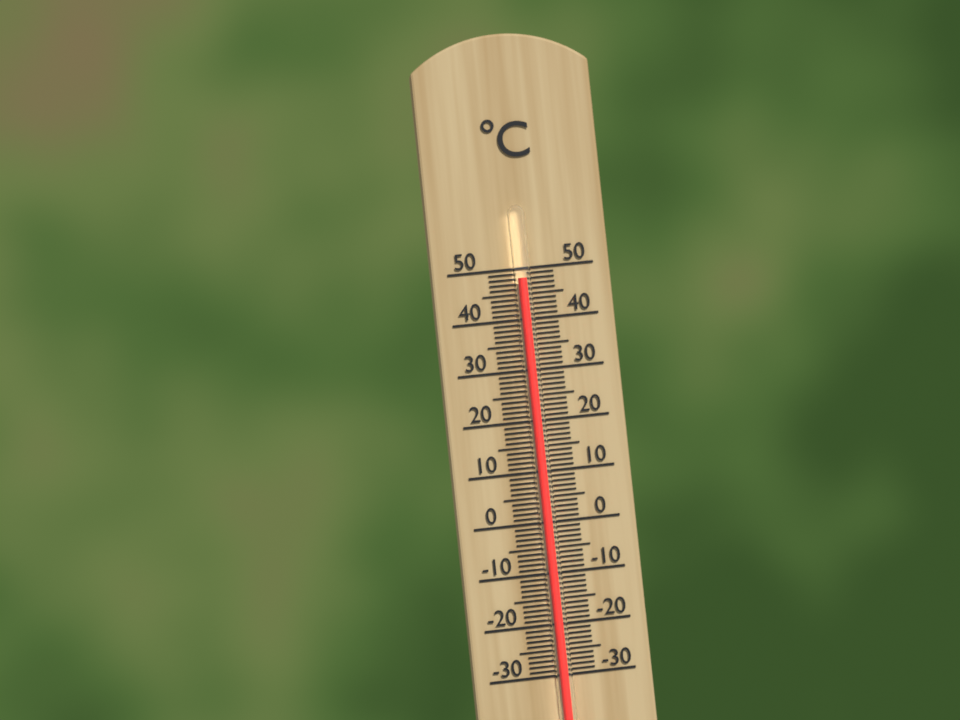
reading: 48 °C
